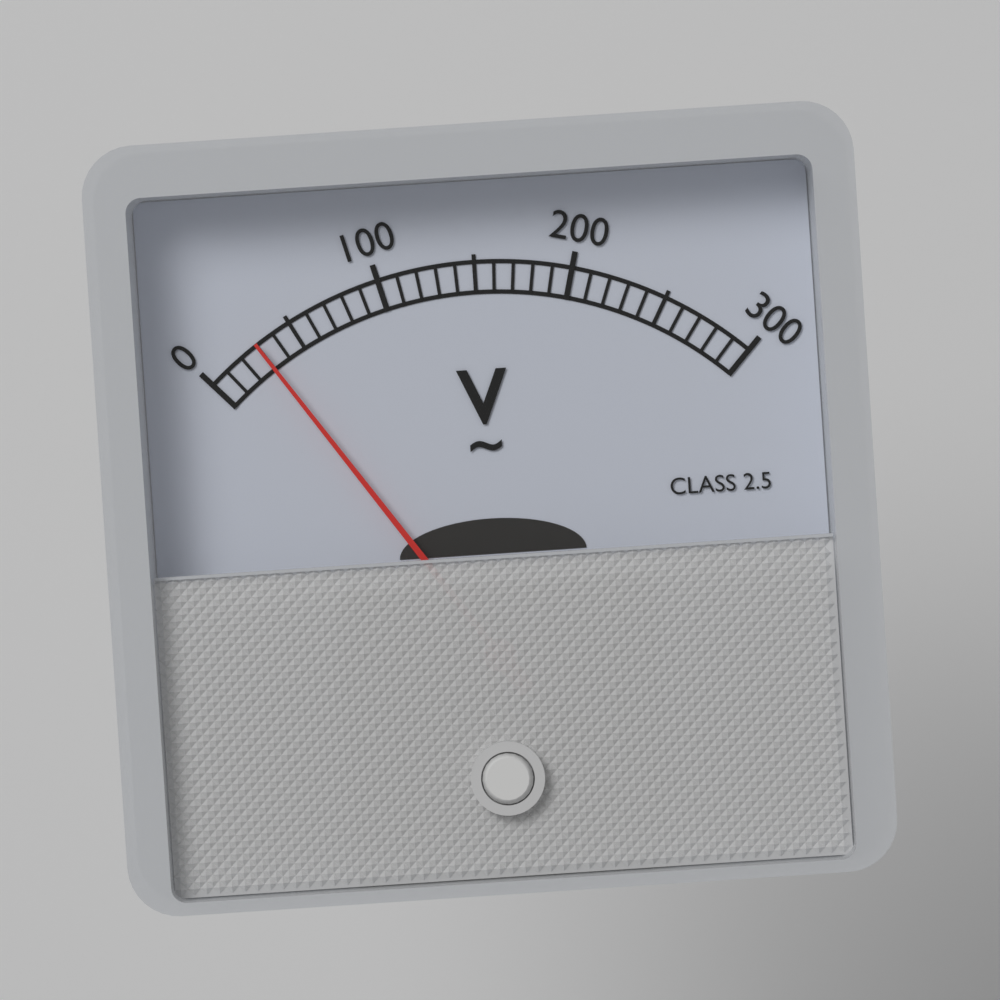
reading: 30 V
